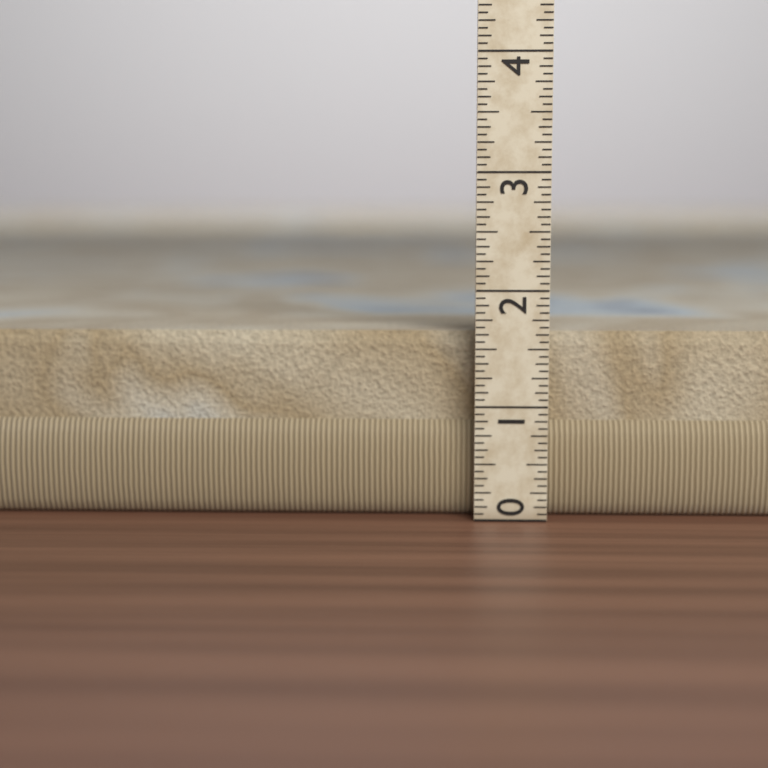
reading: 1.6250 (no unit)
